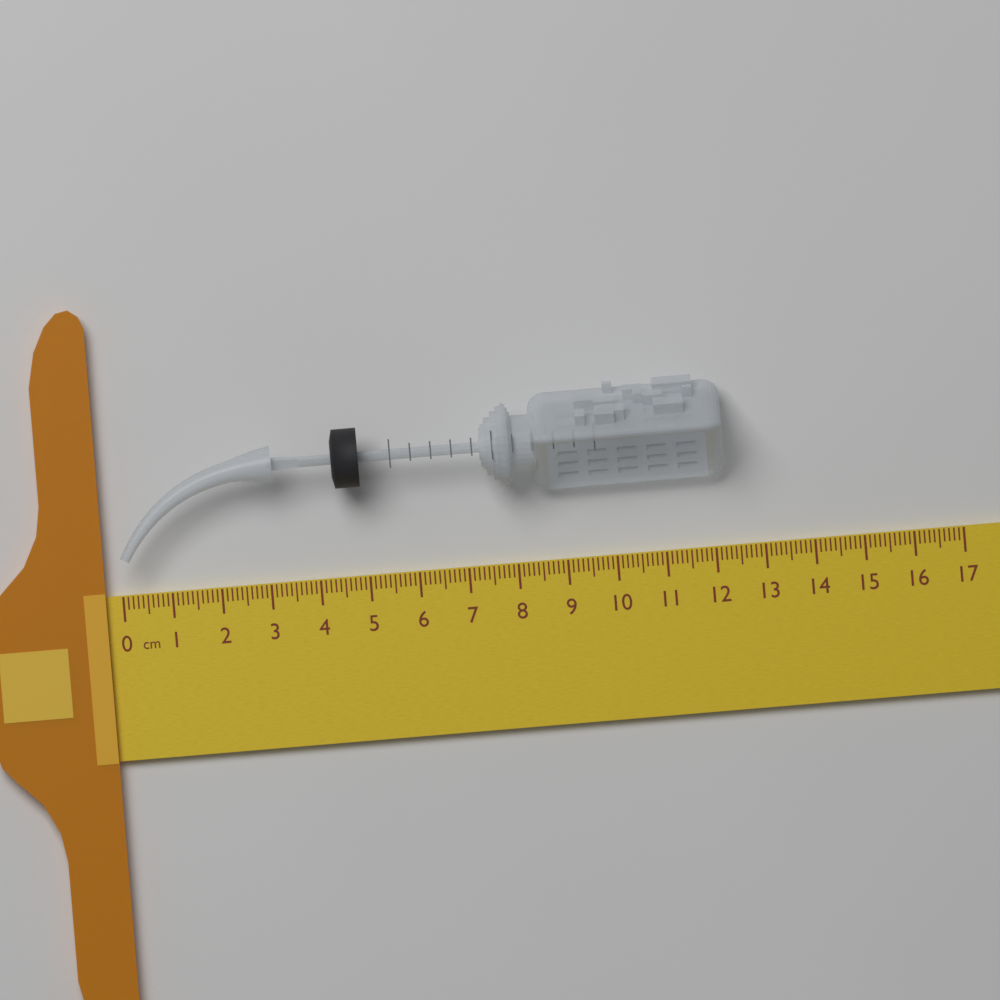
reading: 12.3 cm
